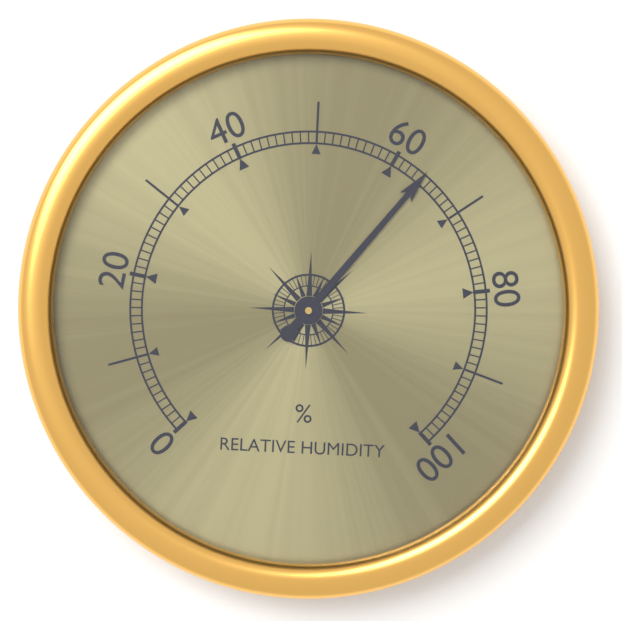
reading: 64 %
